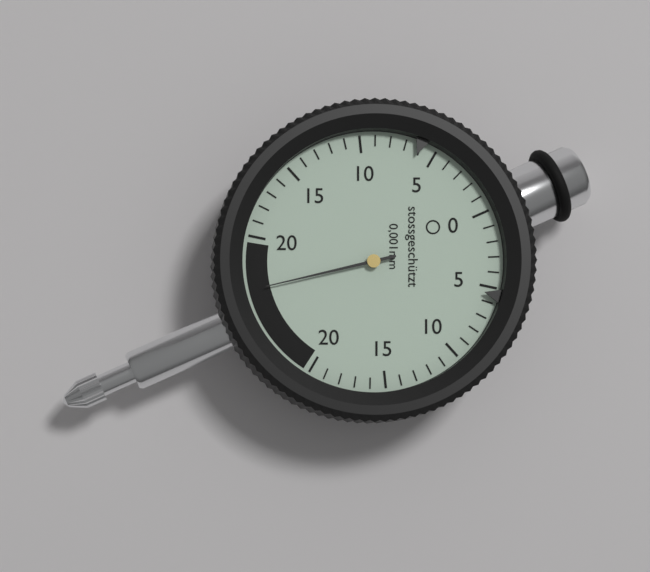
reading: -0.0235 mm
